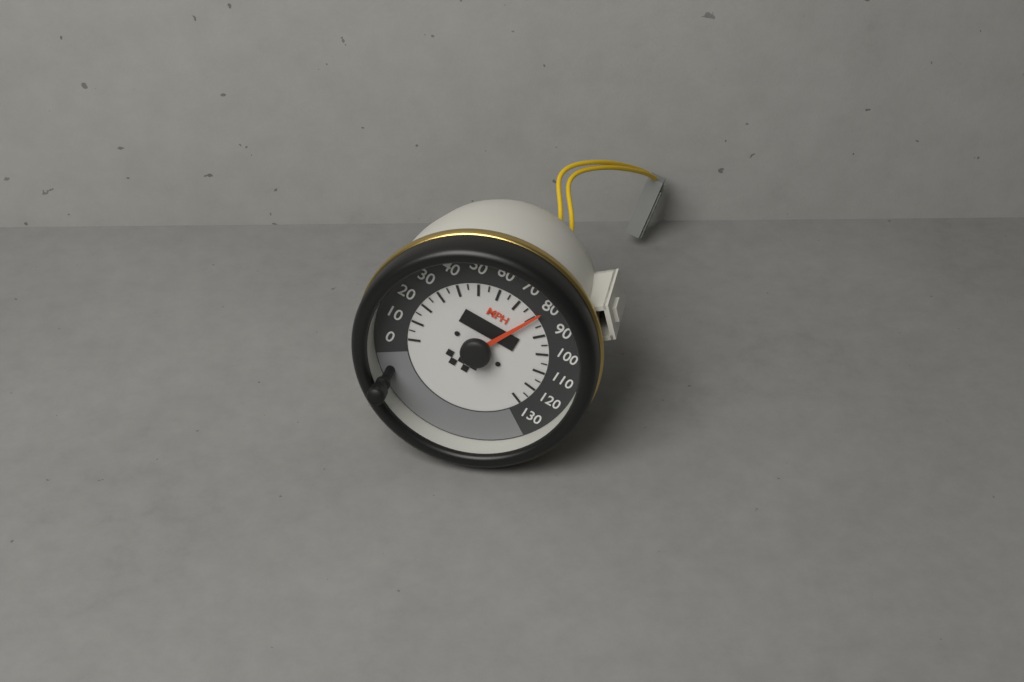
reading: 80 MPH
